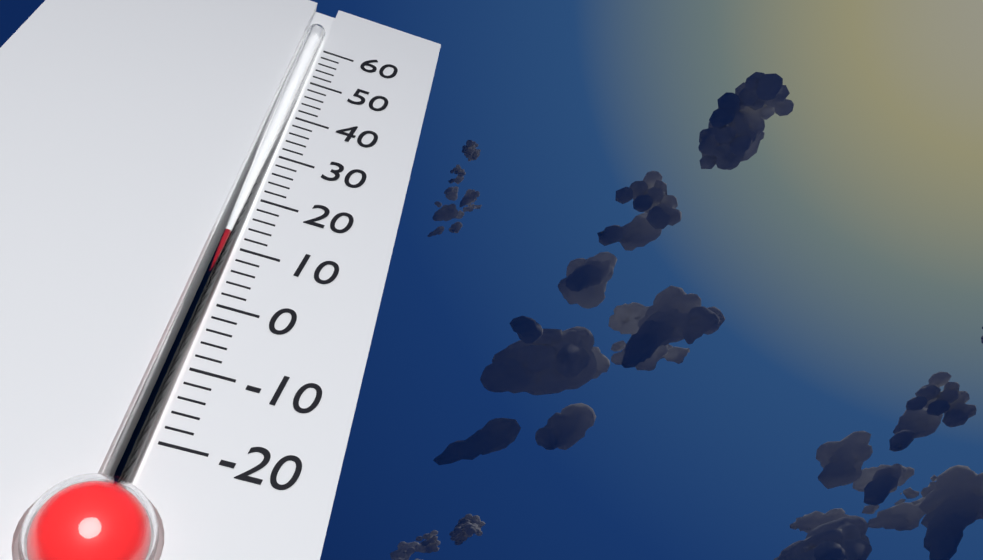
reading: 12 (no unit)
